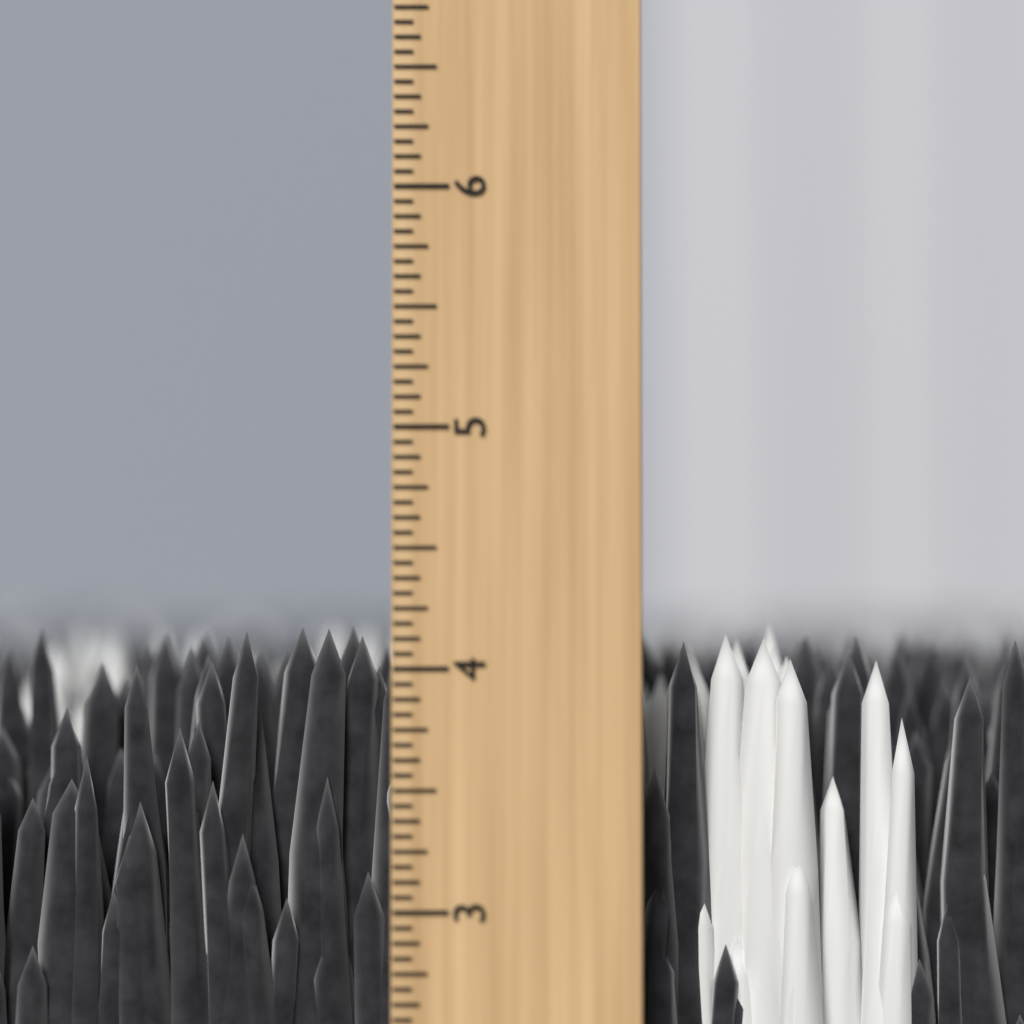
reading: 4.1875 inch
